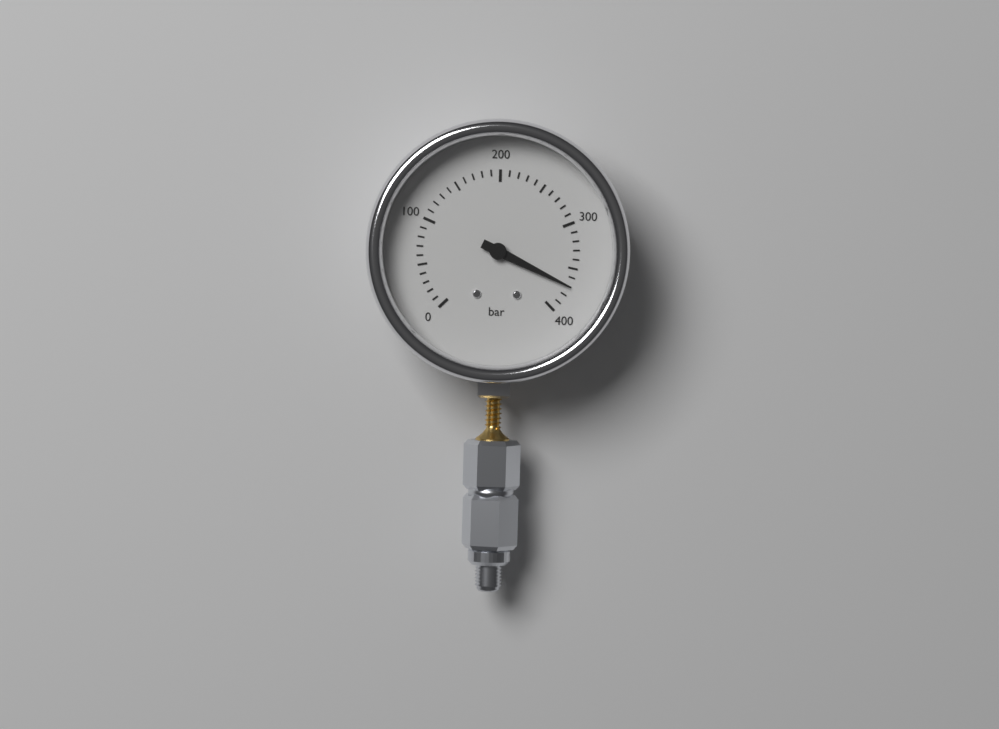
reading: 370 bar
